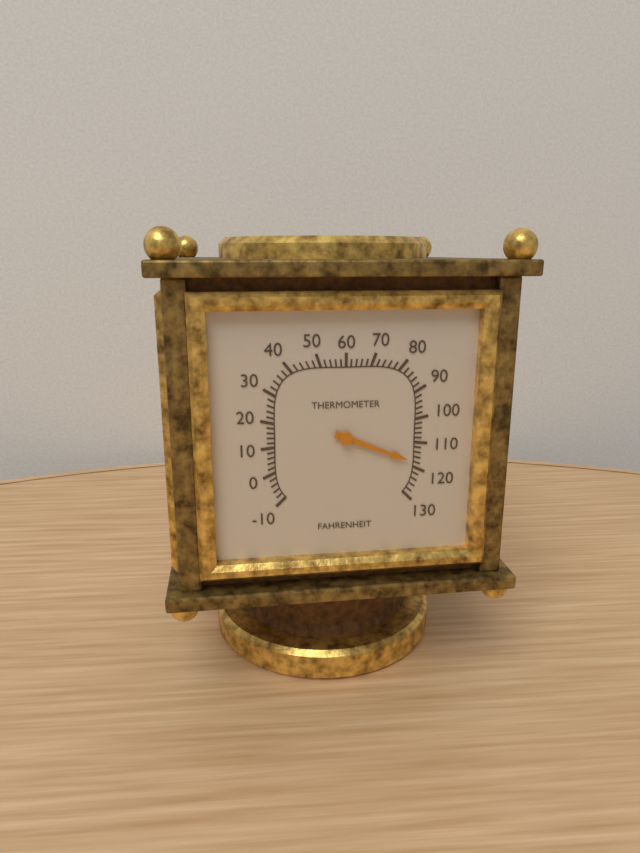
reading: 118 °F
